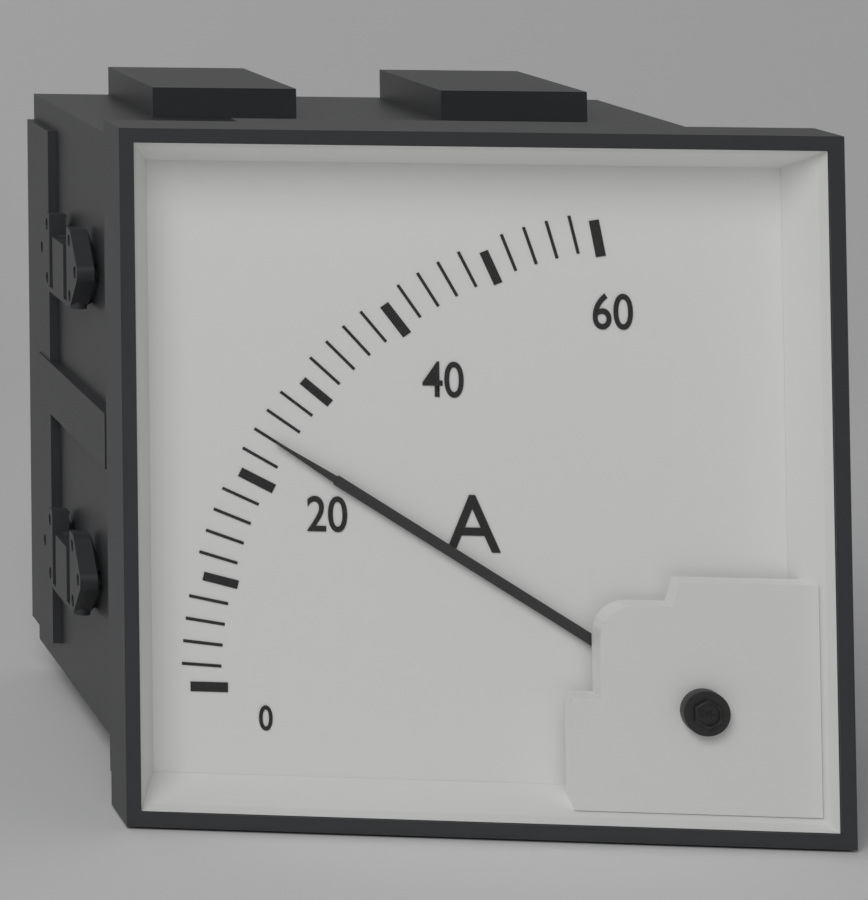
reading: 24 A
